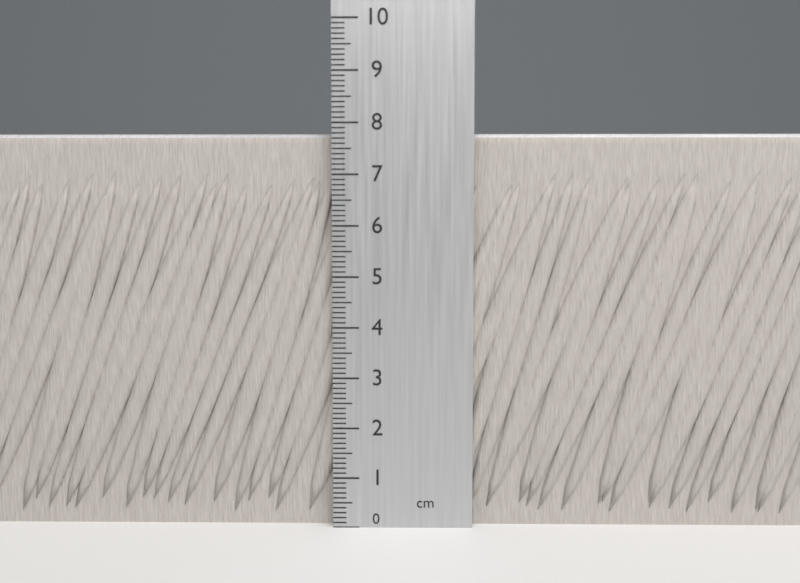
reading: 7.8 cm
